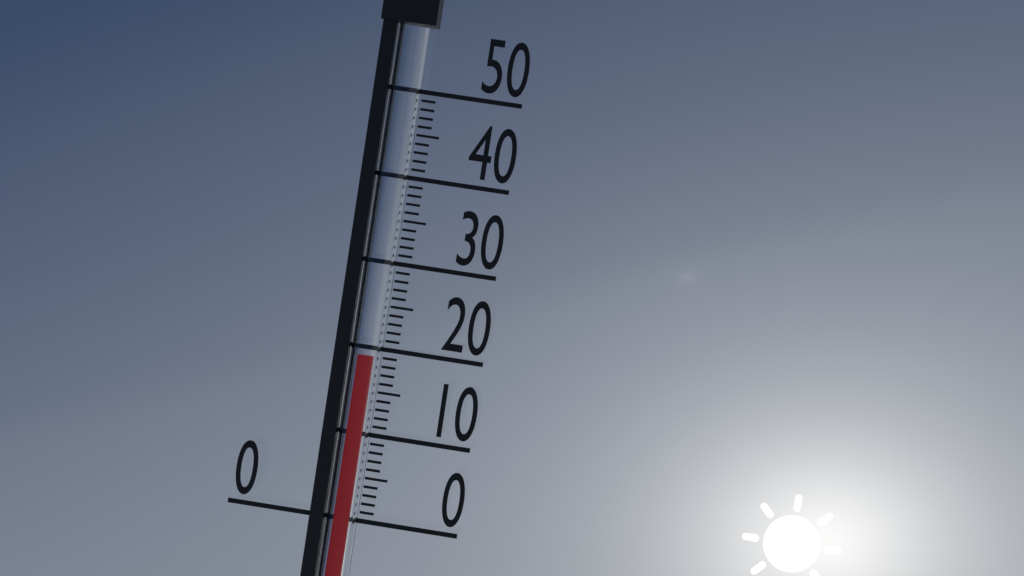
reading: 19 (no unit)
